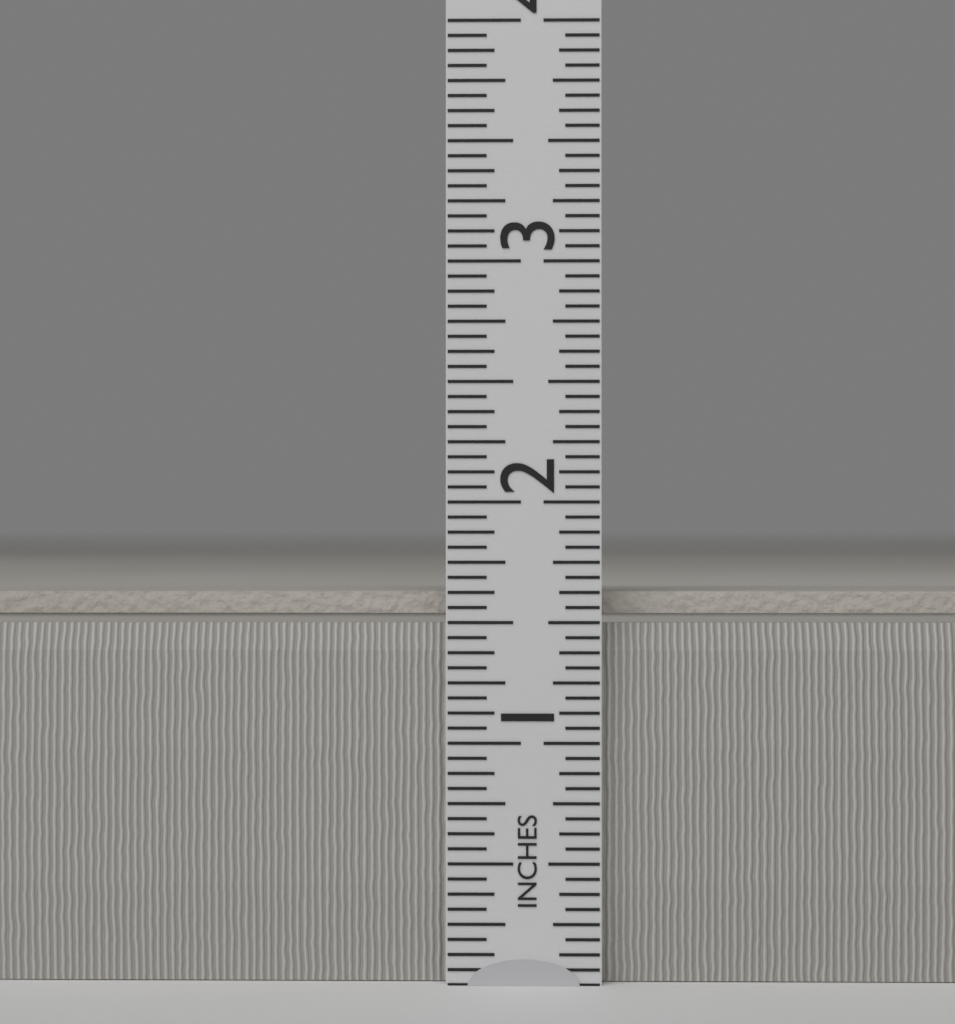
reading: 1.6250 in
